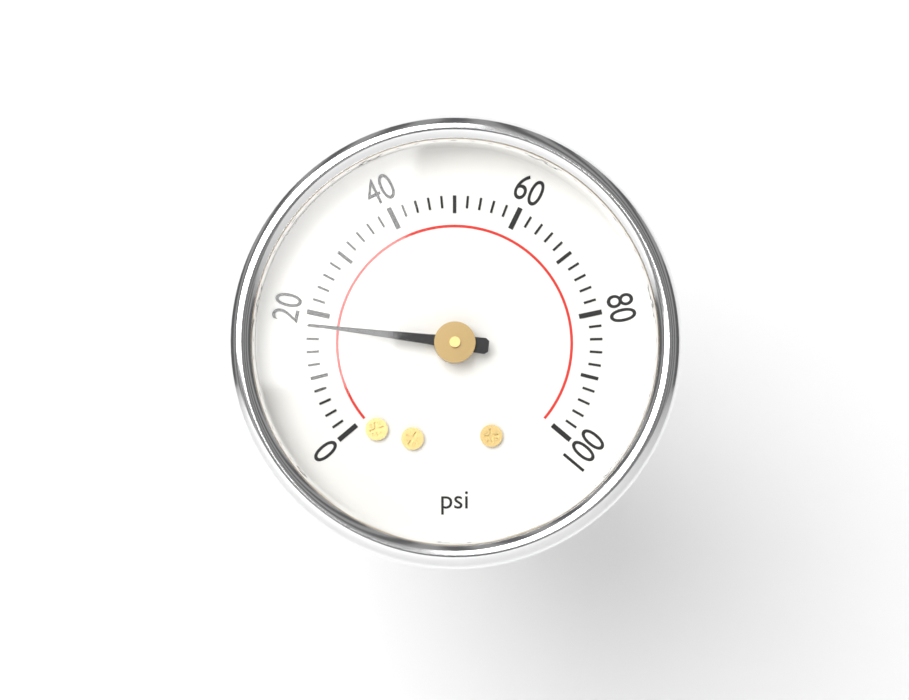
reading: 18 psi
